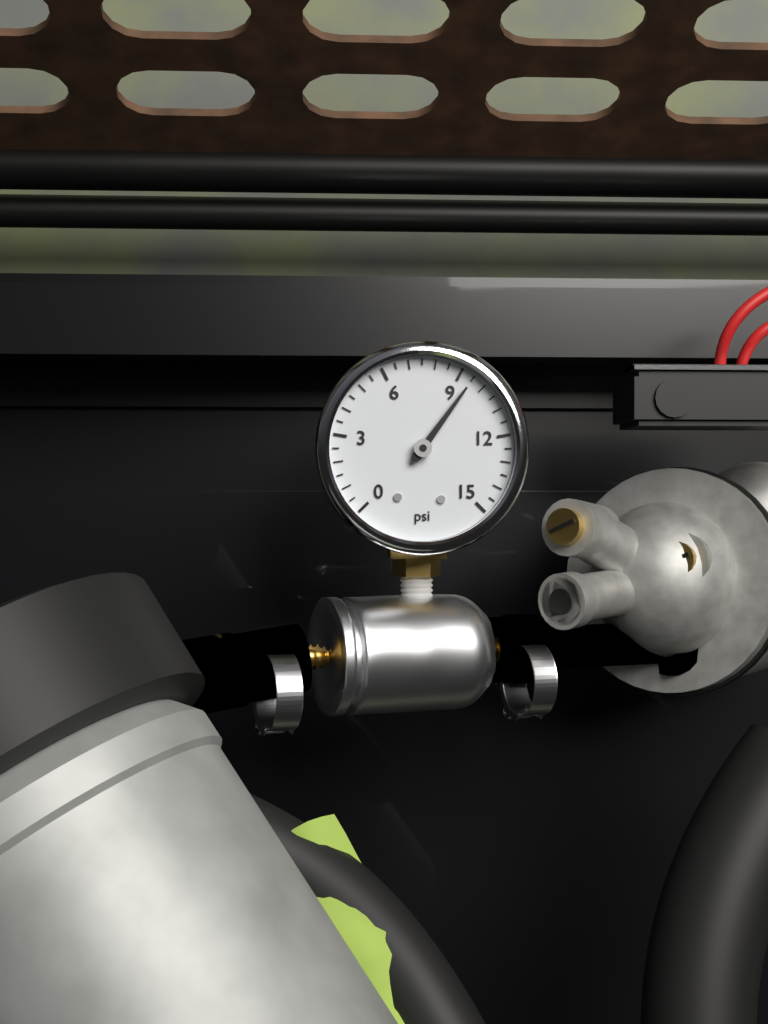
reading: 9.5 psi
